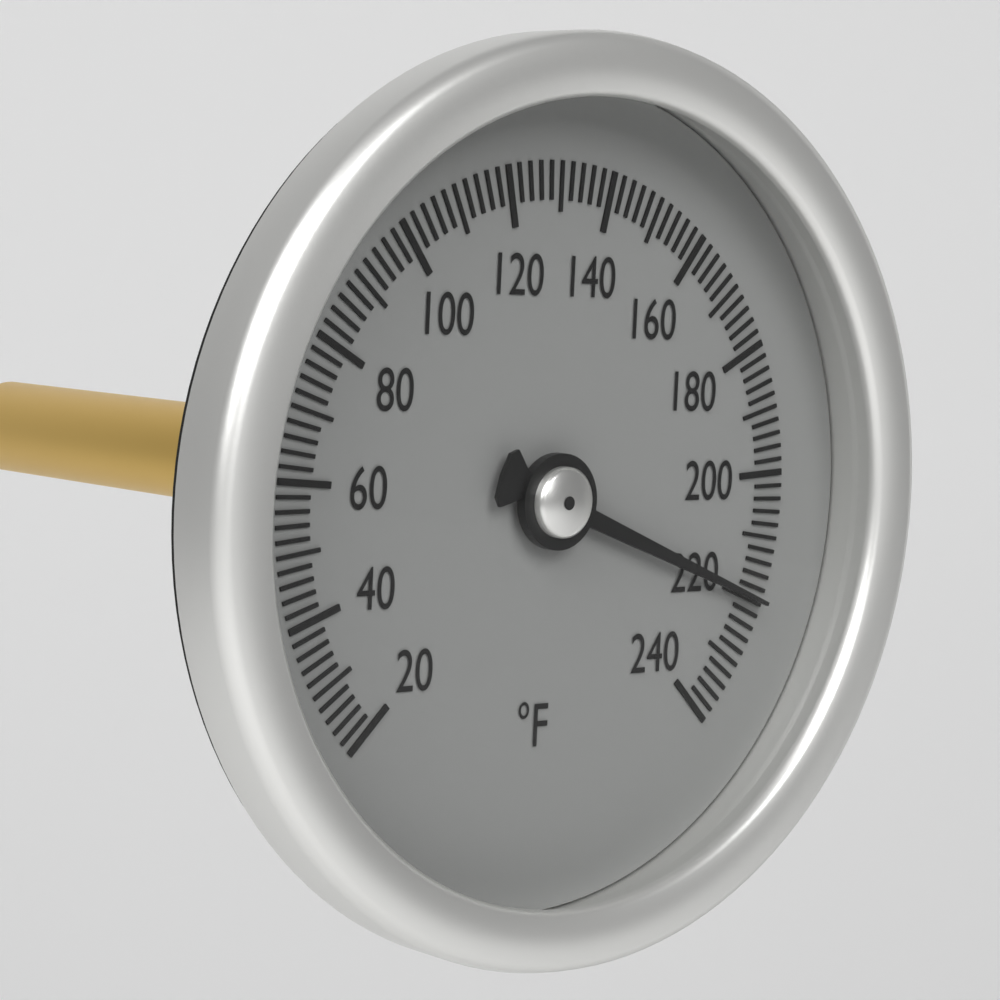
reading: 220 °F
